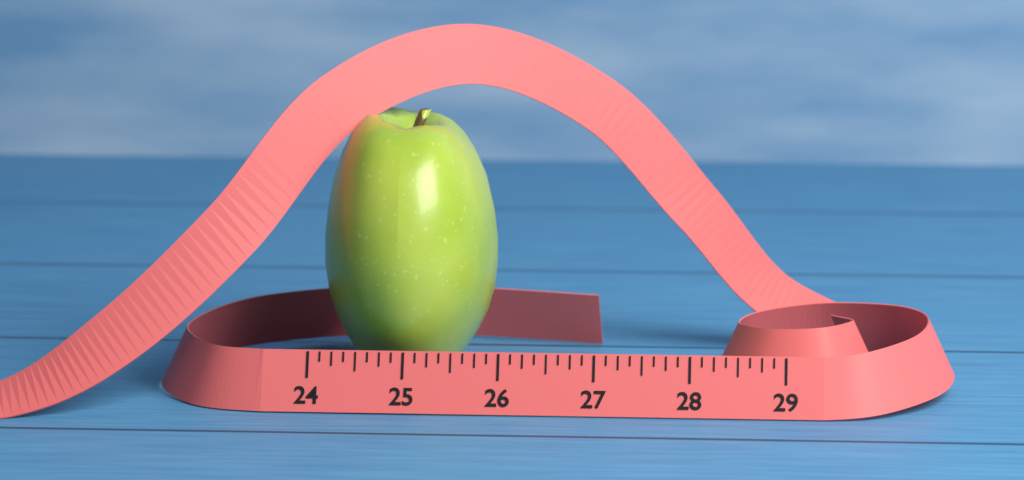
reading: 25.875 (no unit)
